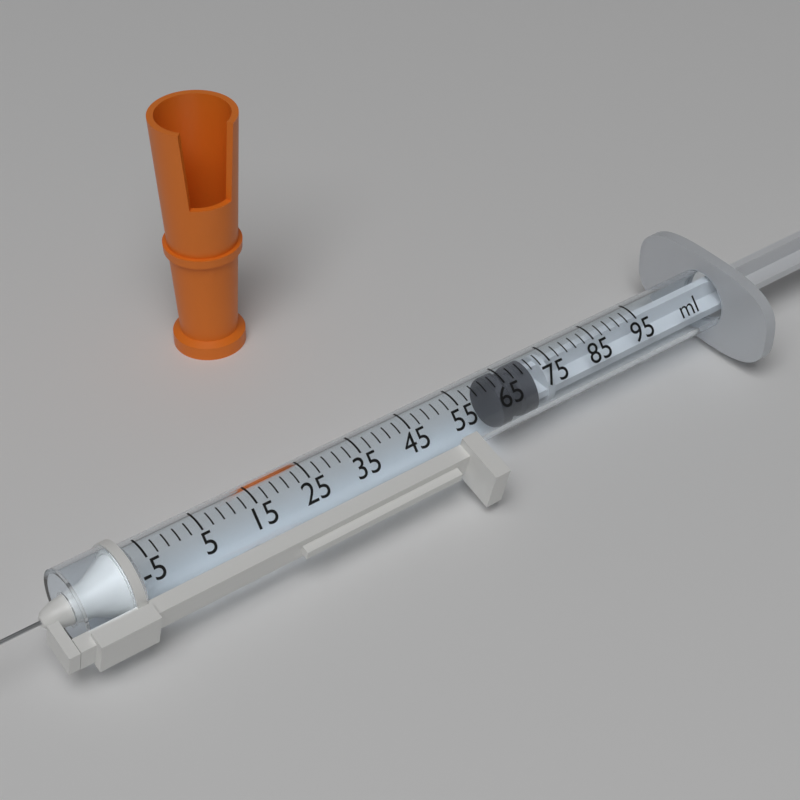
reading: 63 ml
